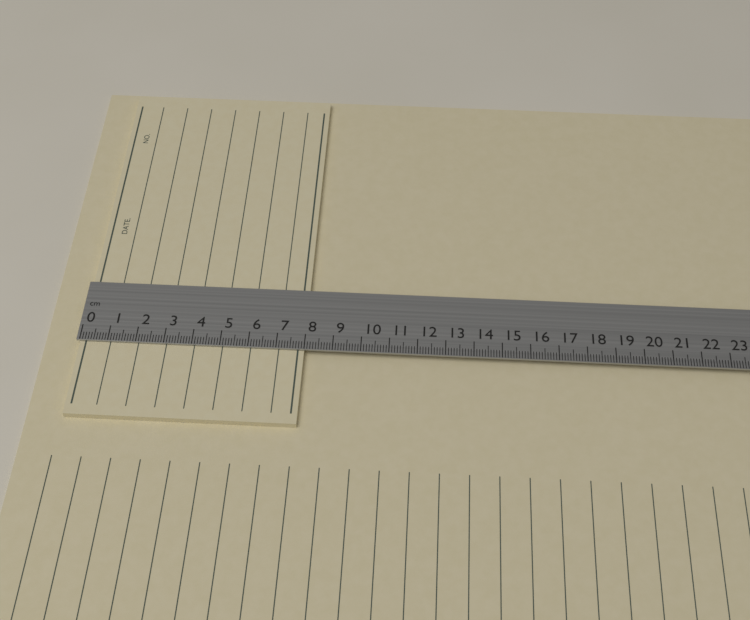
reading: 8.0 cm
